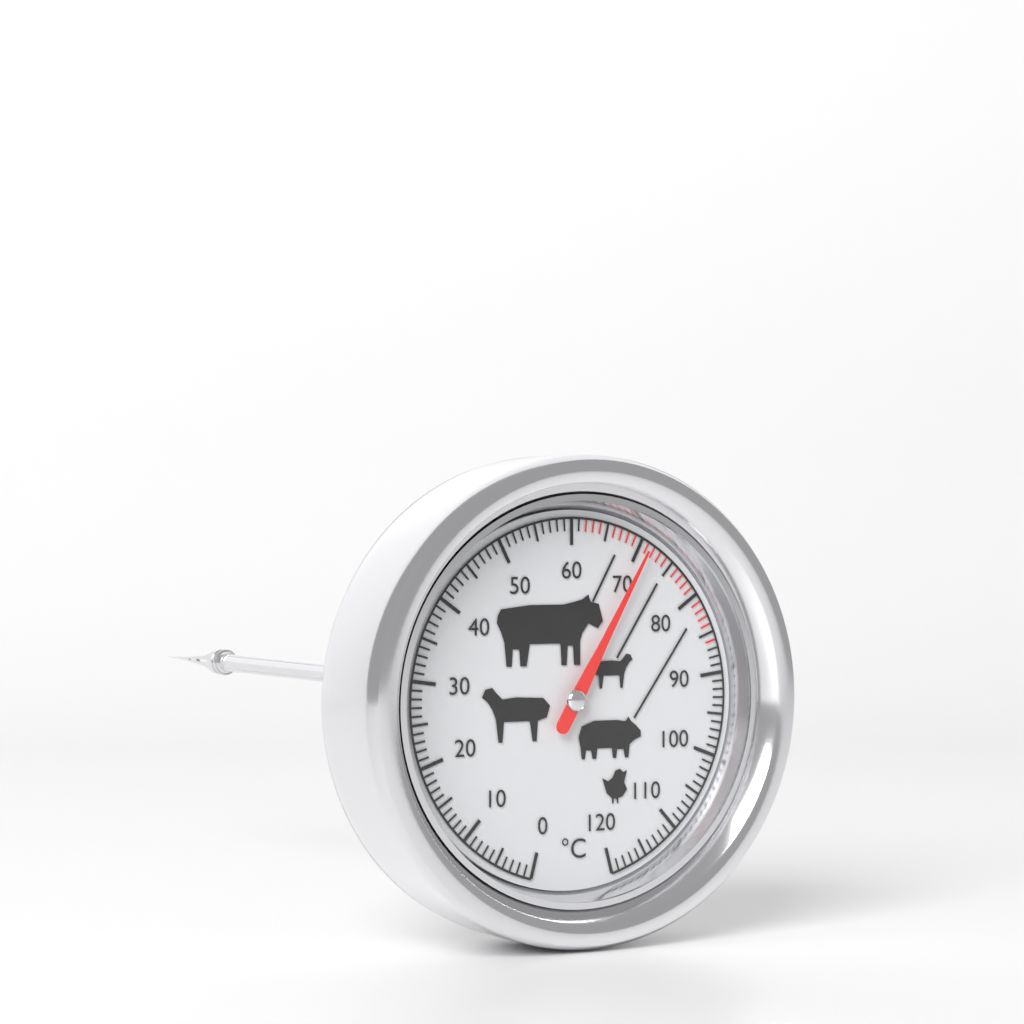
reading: 71 °C
